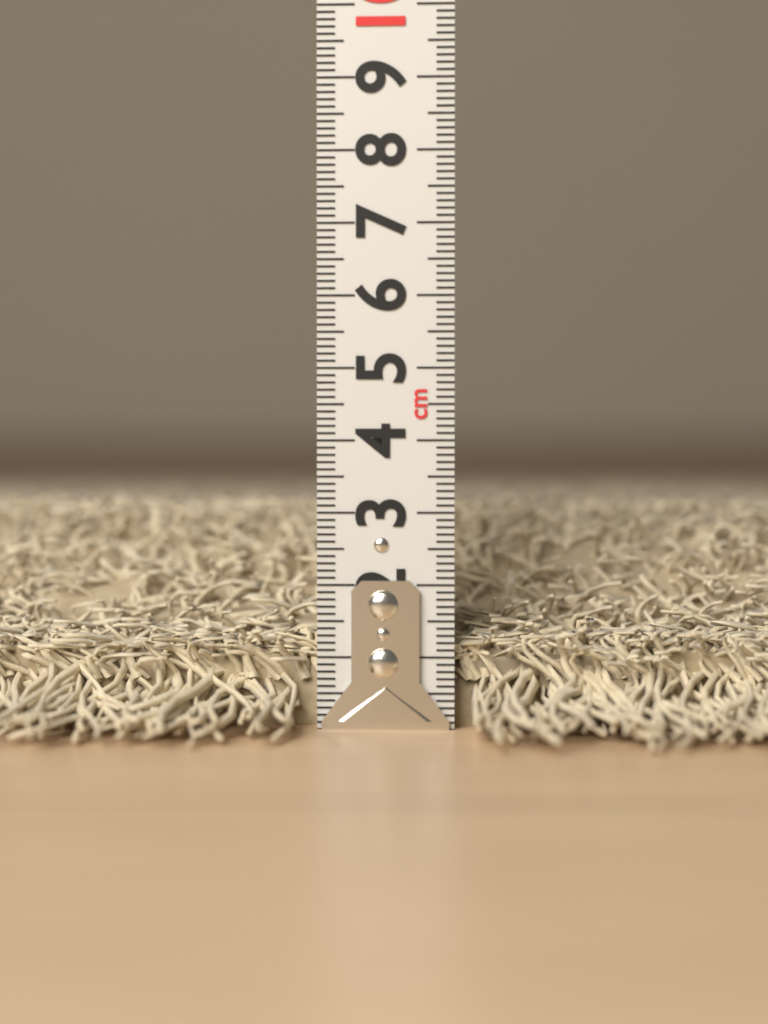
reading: 3.3 cm
